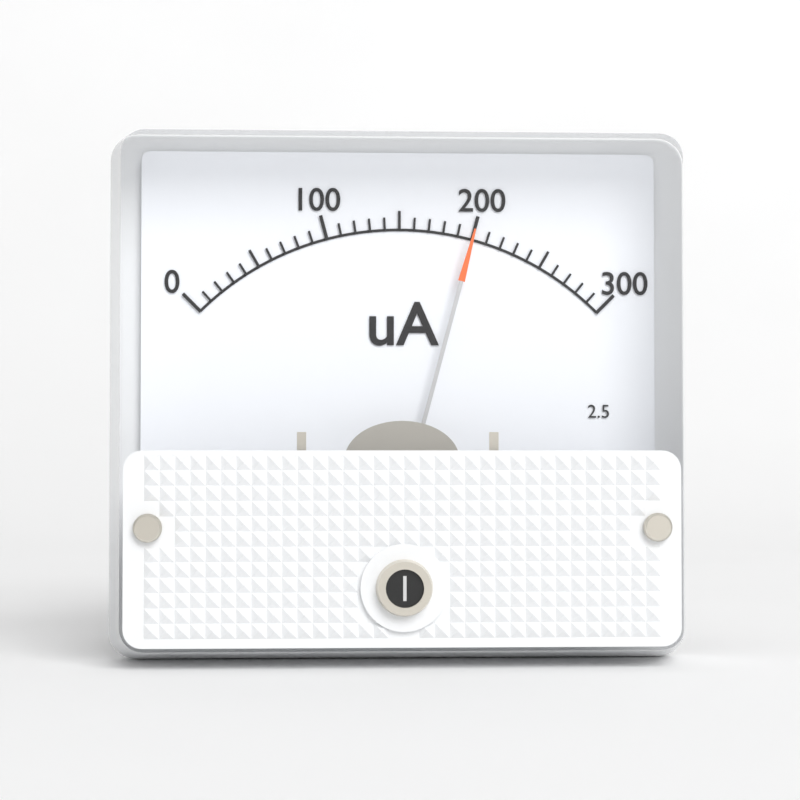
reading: 200 uA
